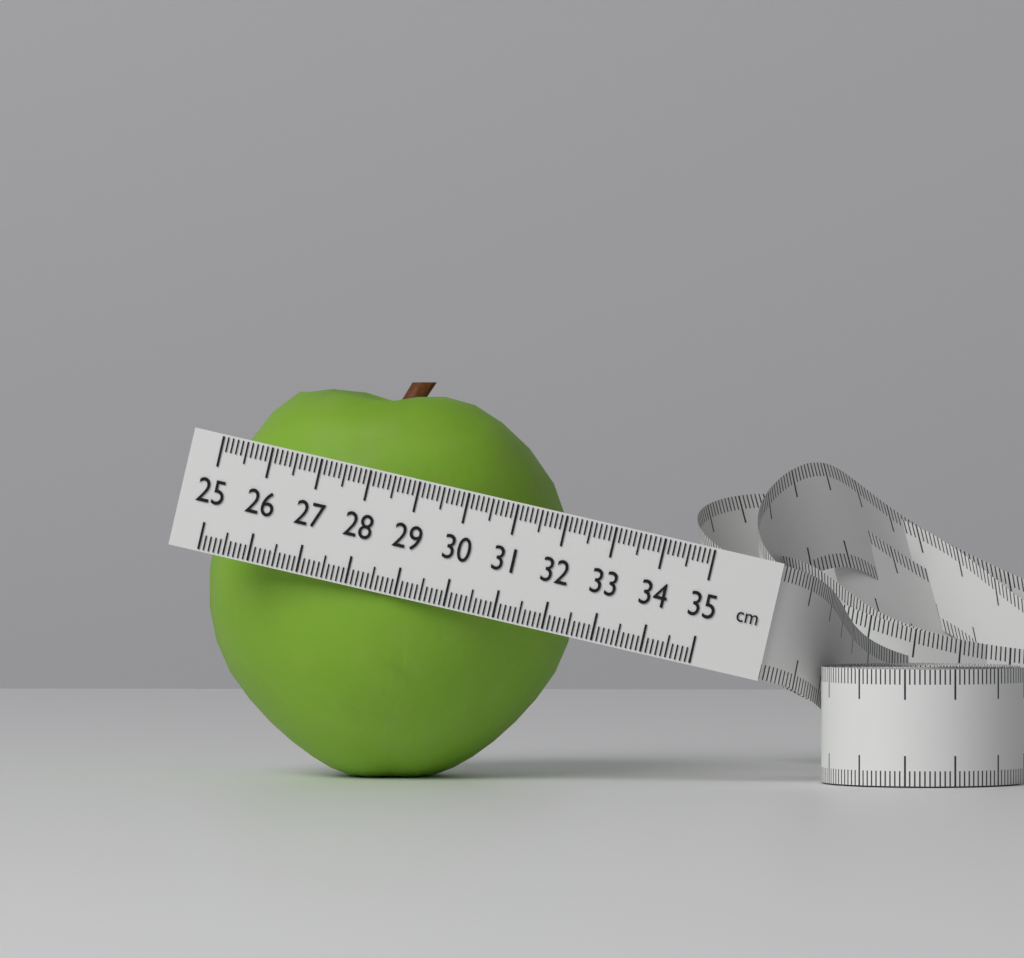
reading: 32.5 cm
